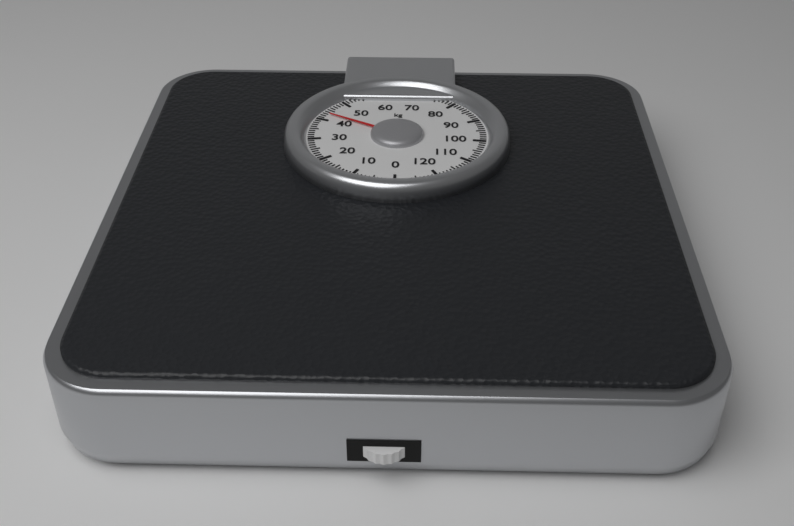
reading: 43 kg
